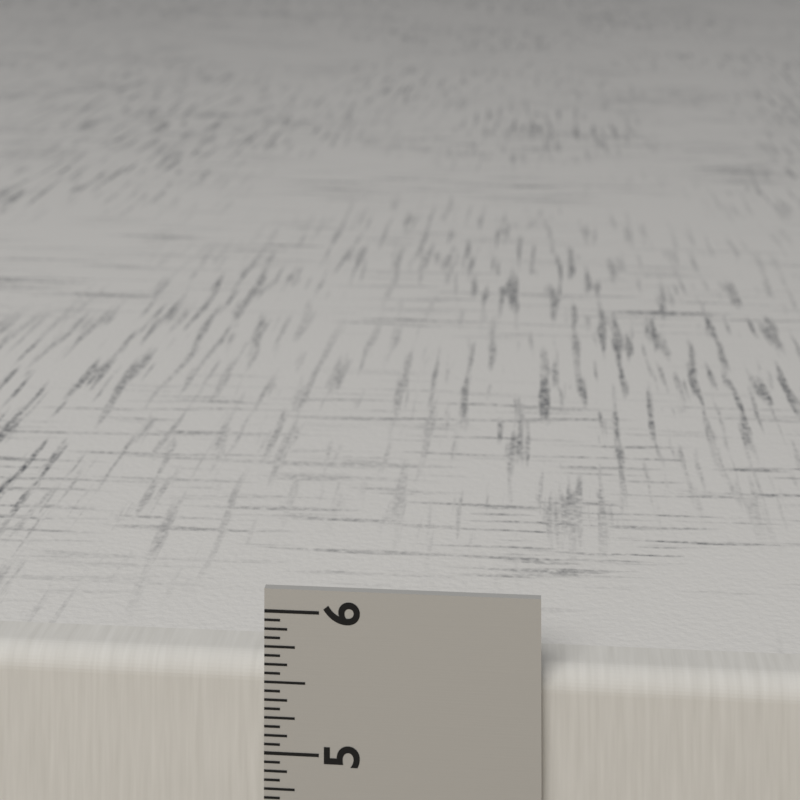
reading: 5.6250 in
